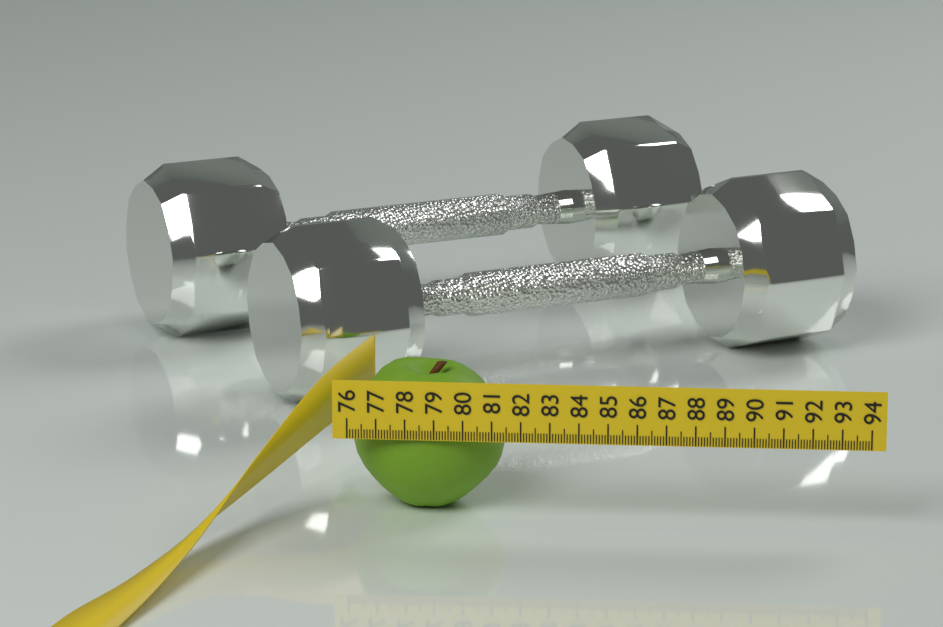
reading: 81.3 (no unit)
